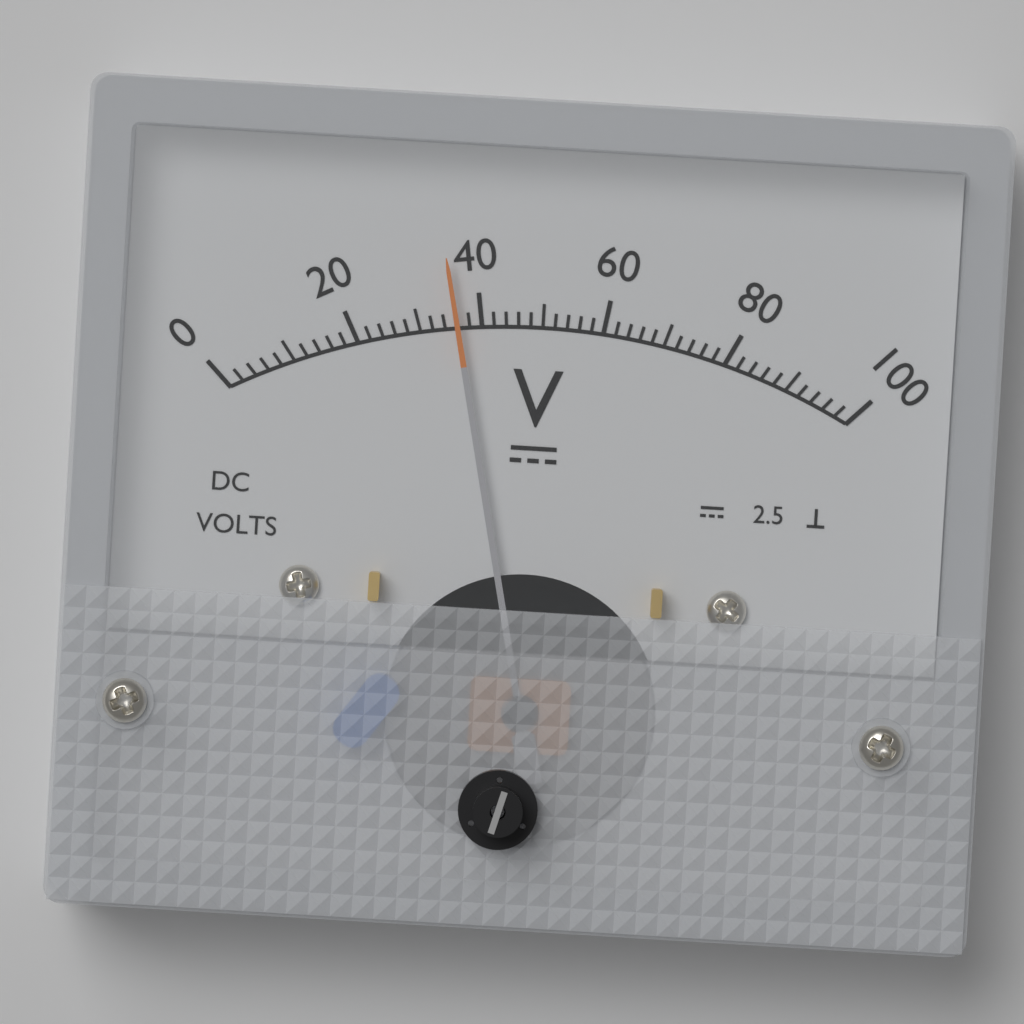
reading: 36 V
